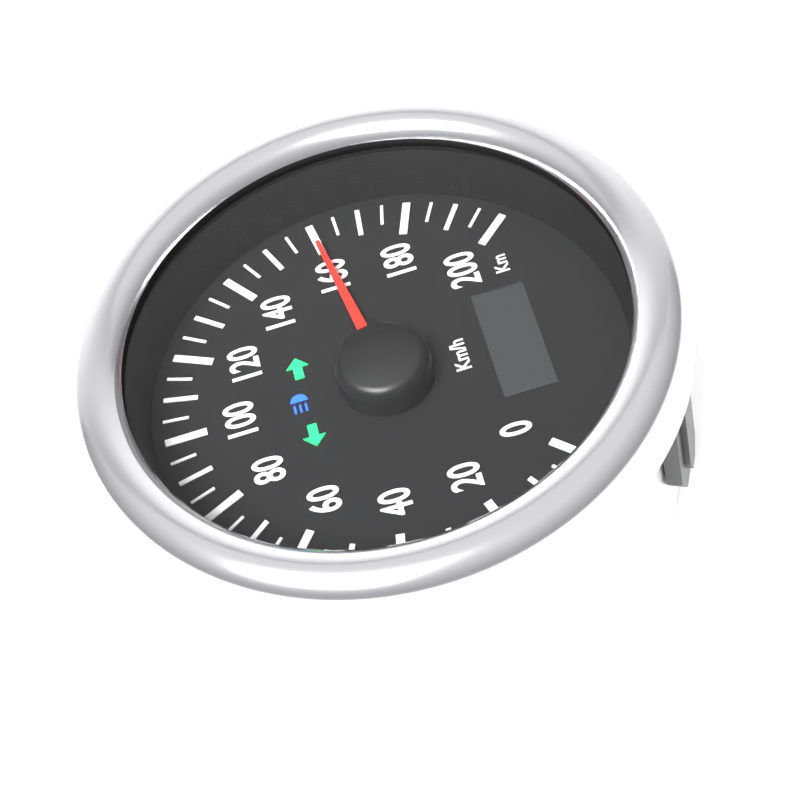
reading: 160 km/h
